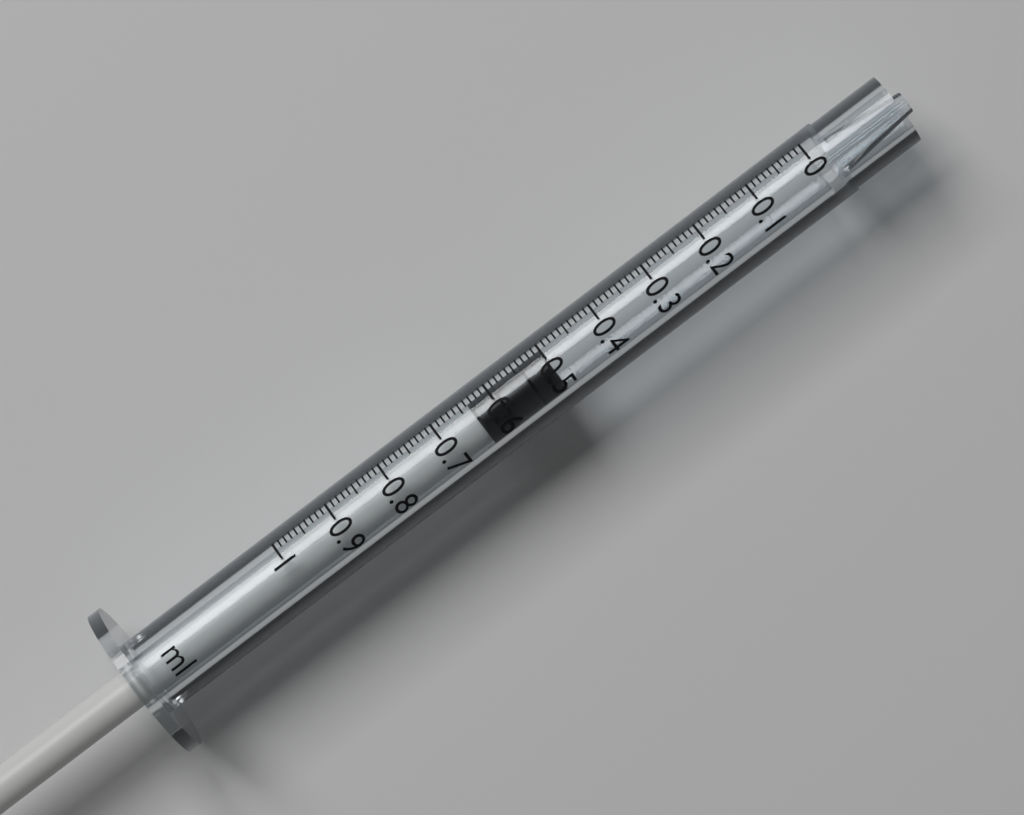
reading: 0.50 ml
